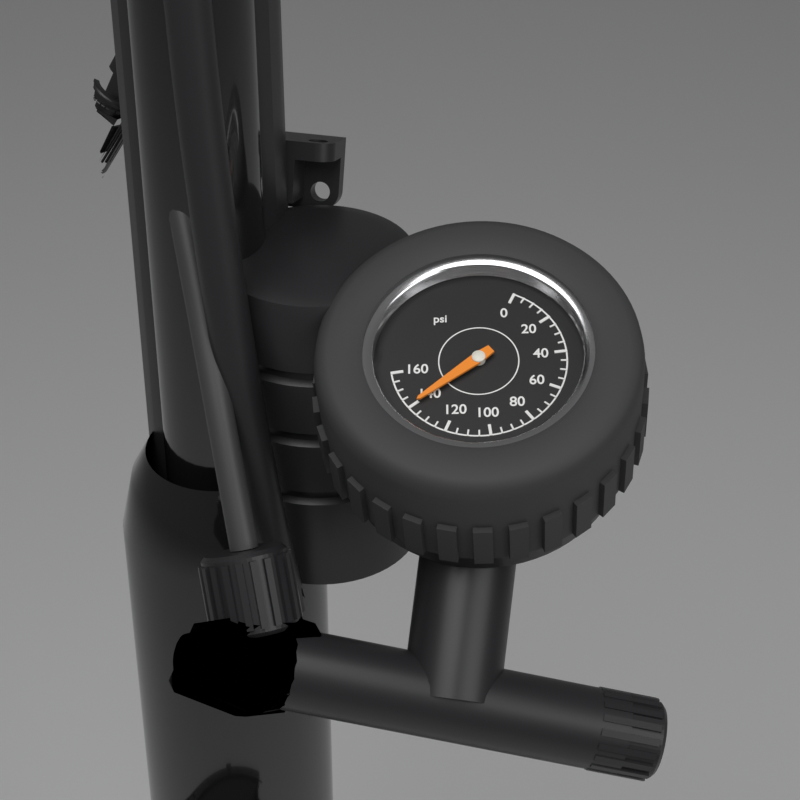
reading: 140 psi
